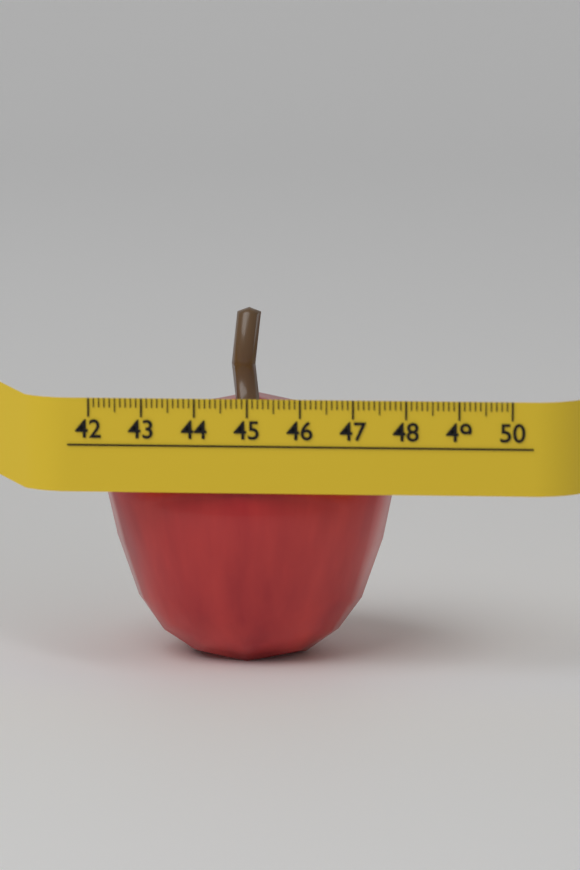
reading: 47.7 (no unit)
